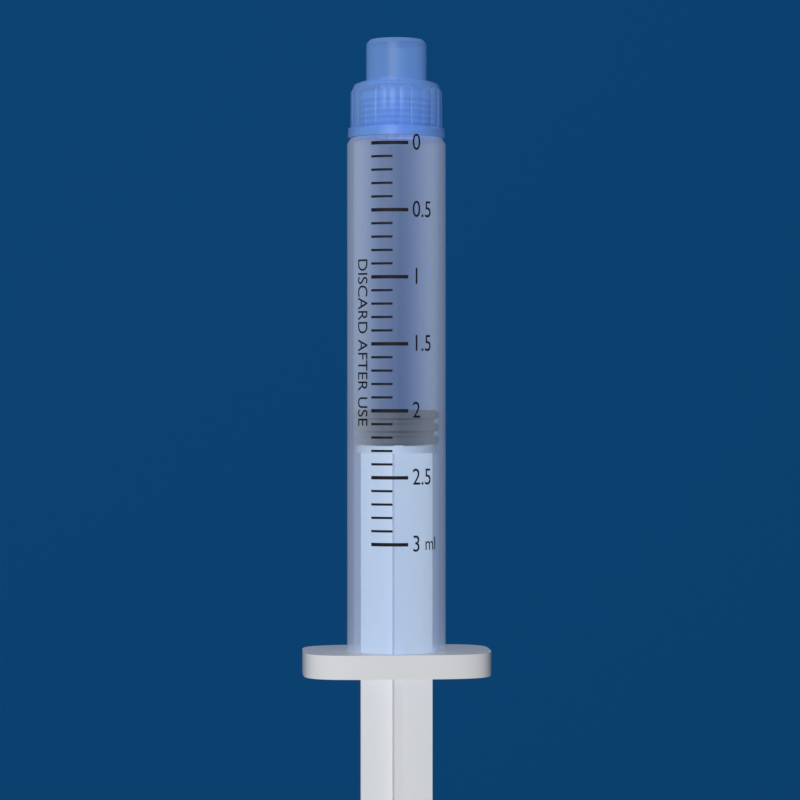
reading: 2.0 ml
